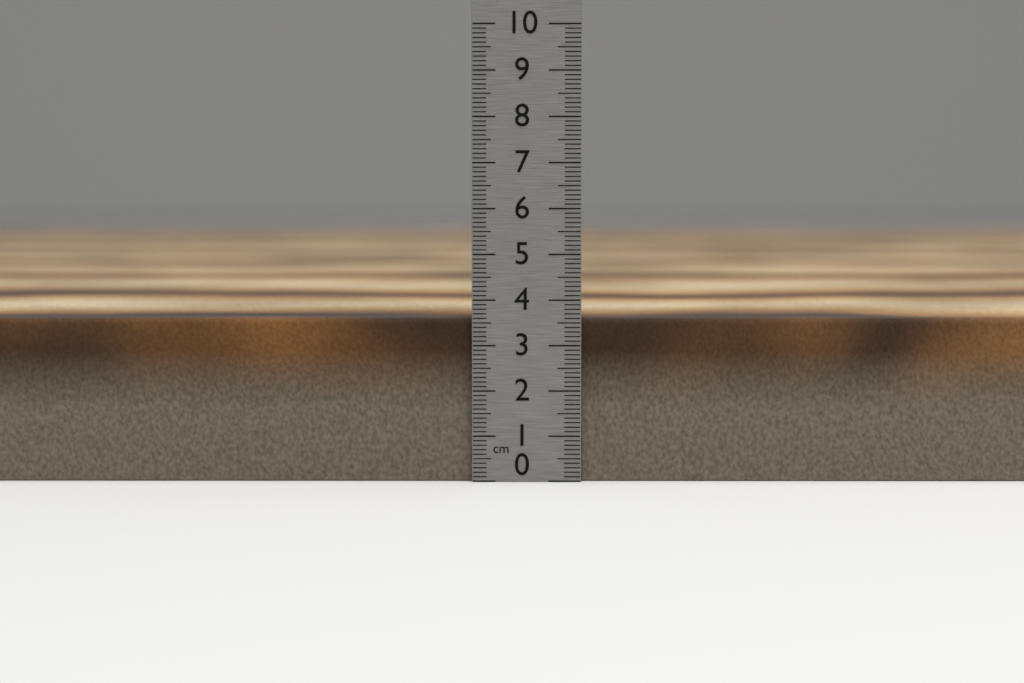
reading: 3.6 cm
